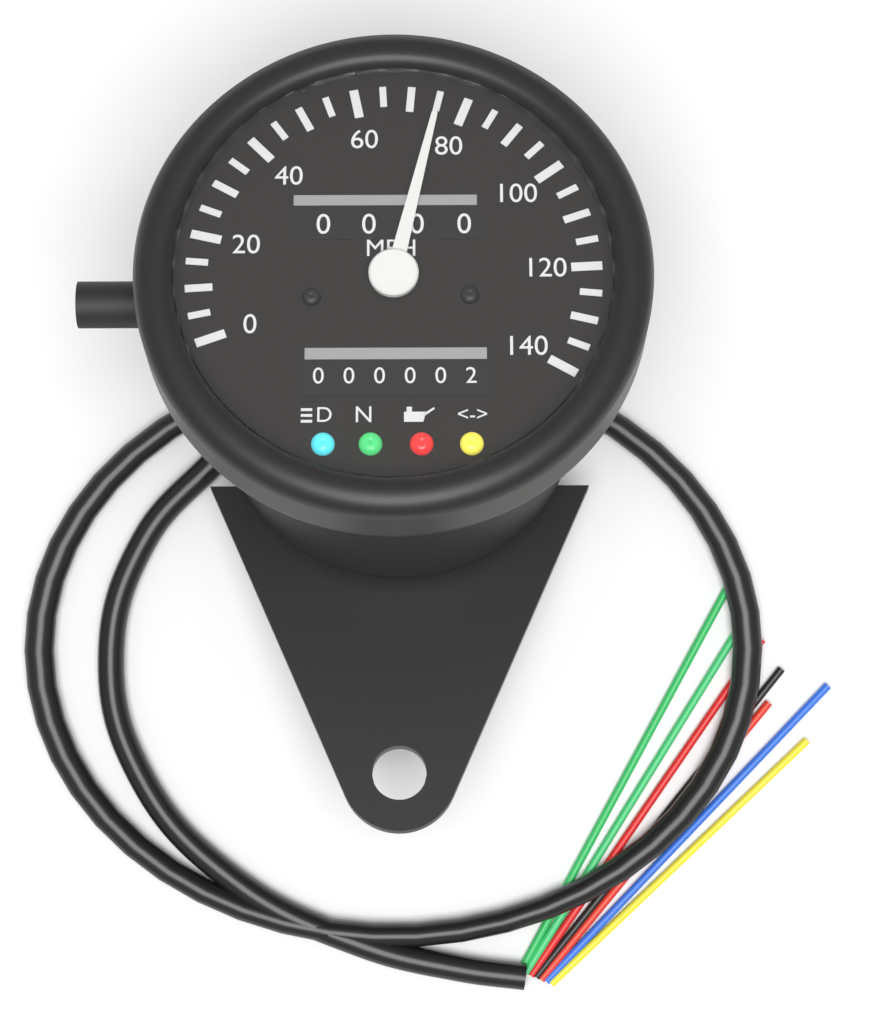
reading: 75 MPH
